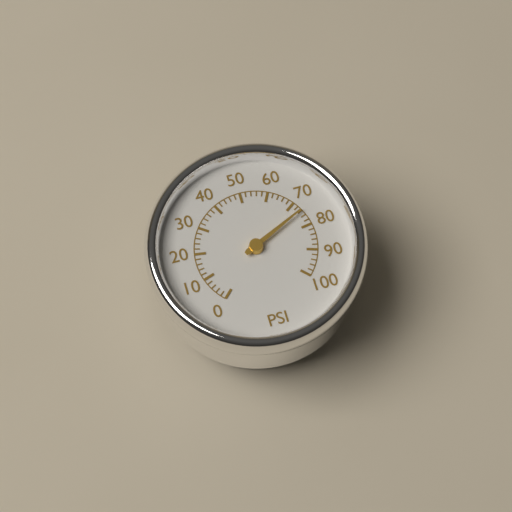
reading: 74 psi
